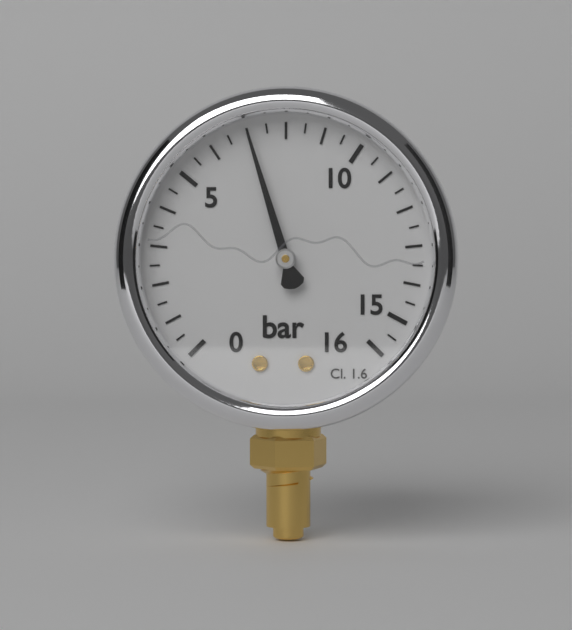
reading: 7.0 bar
